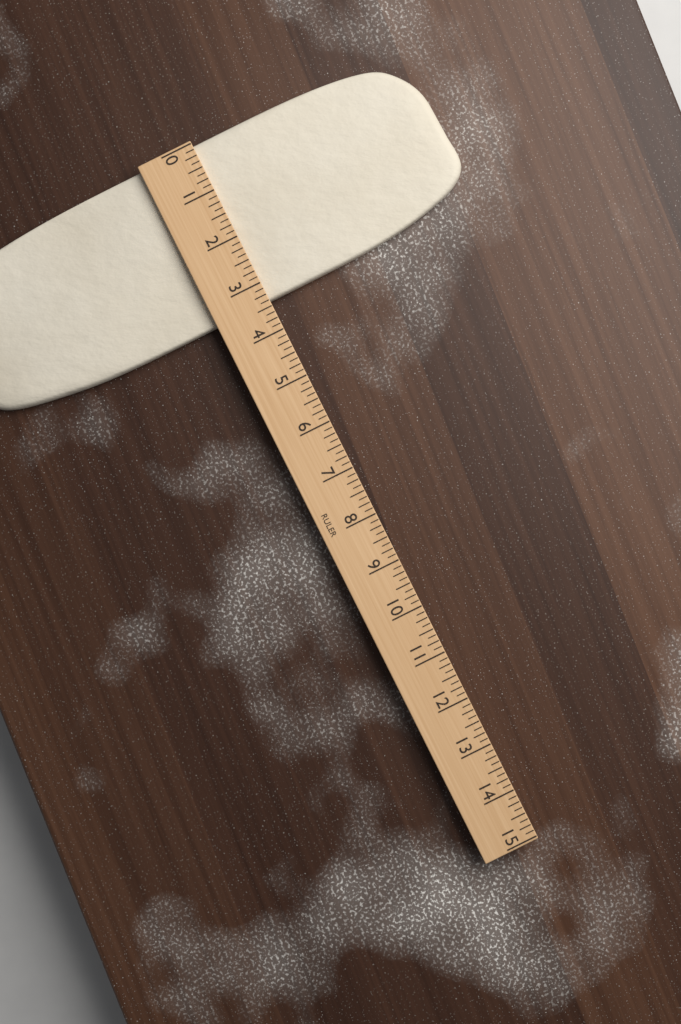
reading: 3.375 (no unit)
